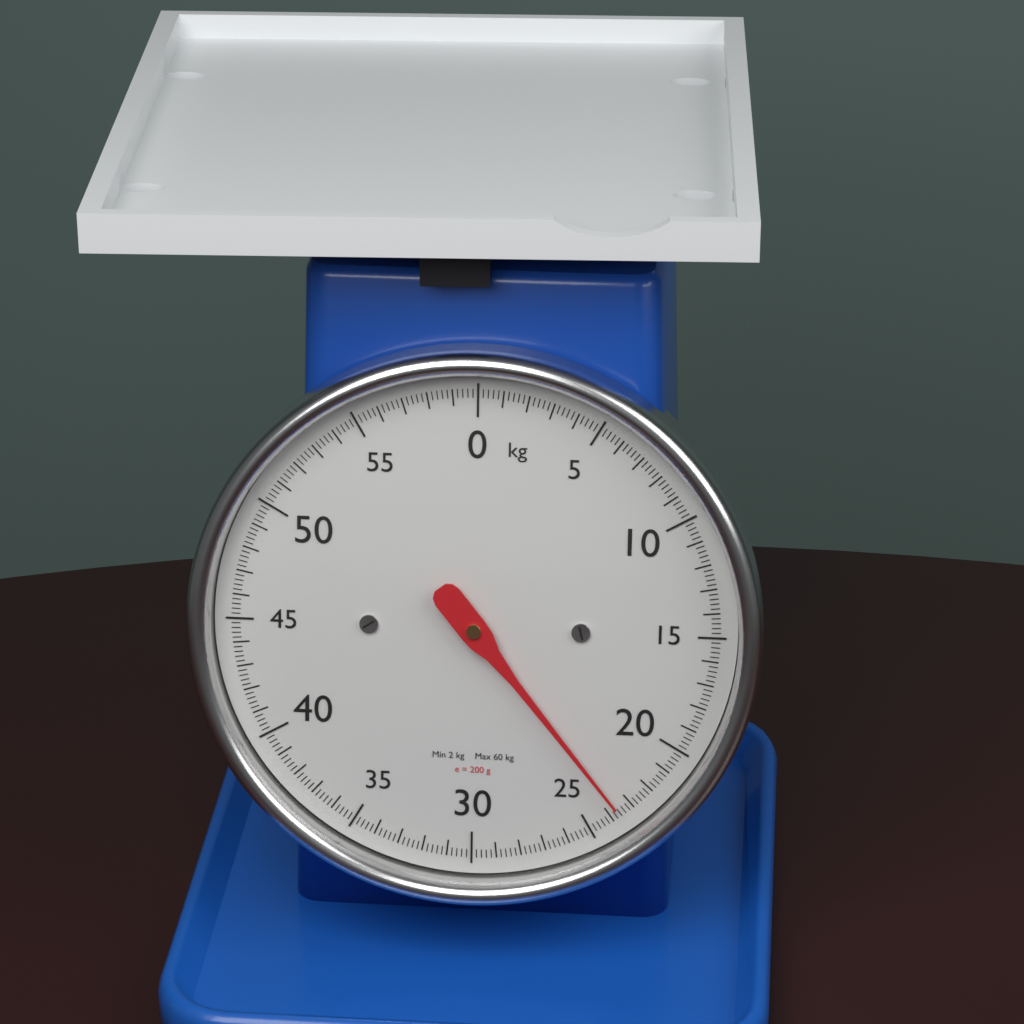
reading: 23.6 kg
